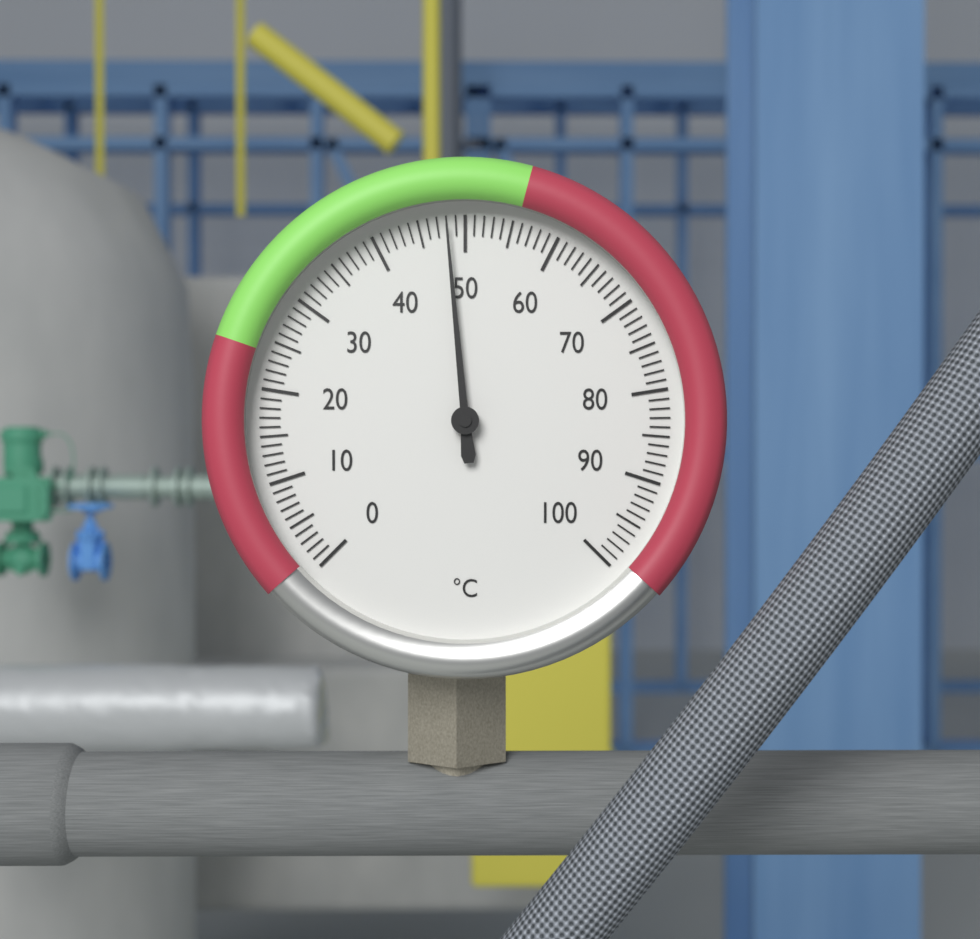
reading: 48 °C
